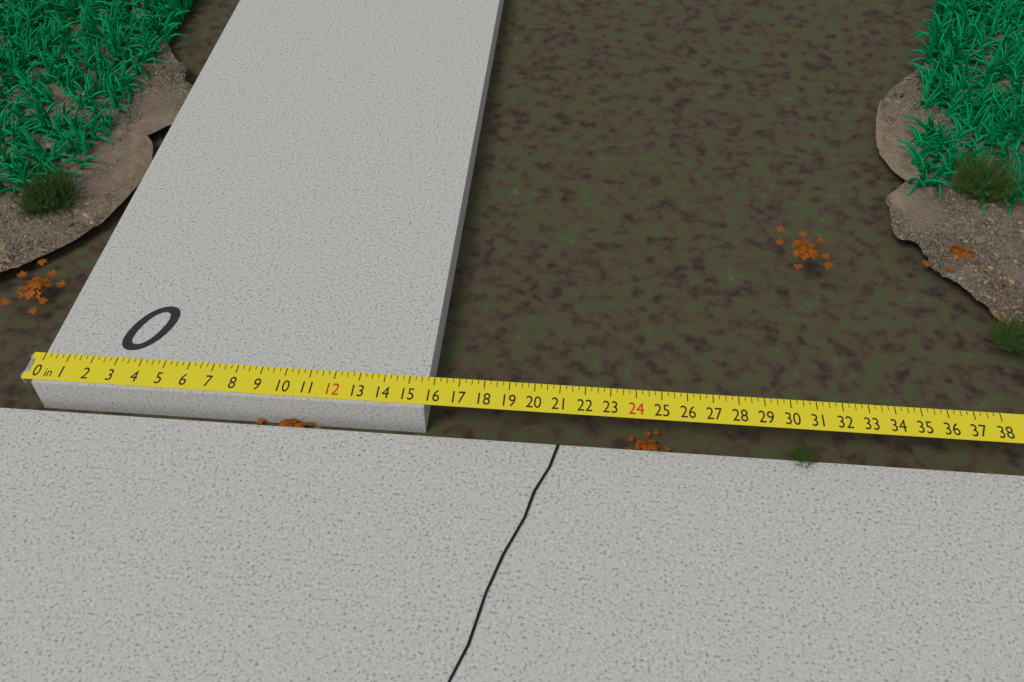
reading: 15.75 in
